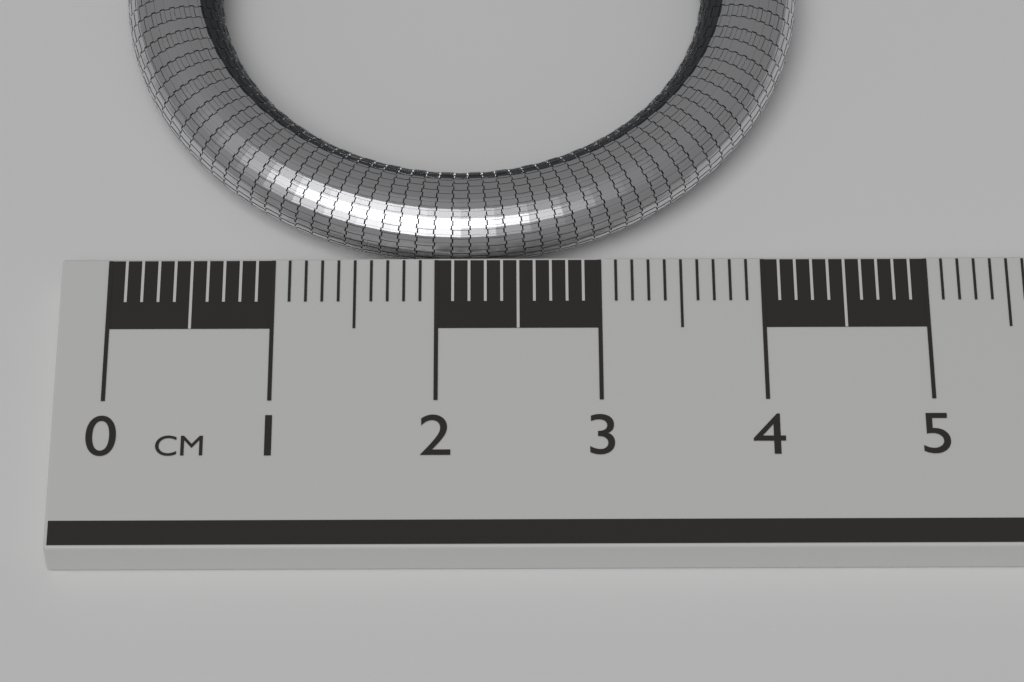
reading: 4.3 cm
